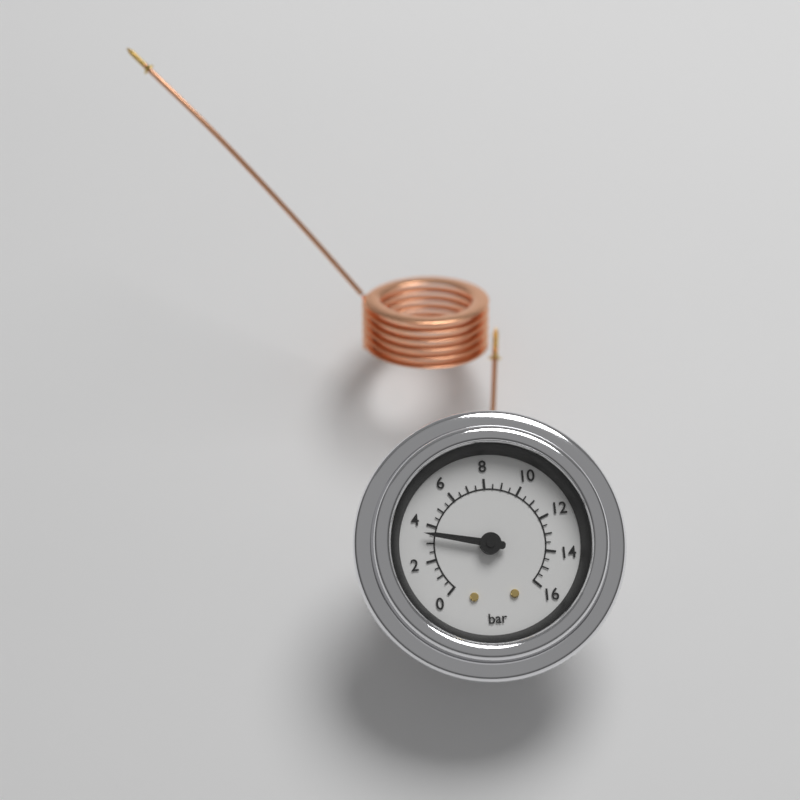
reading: 3.5 bar
